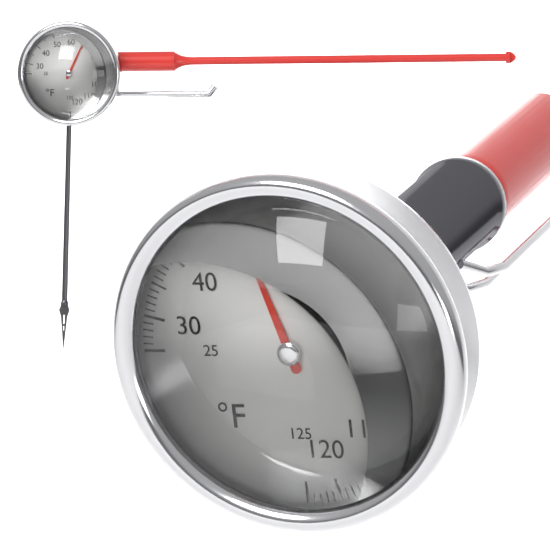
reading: 52 °F
